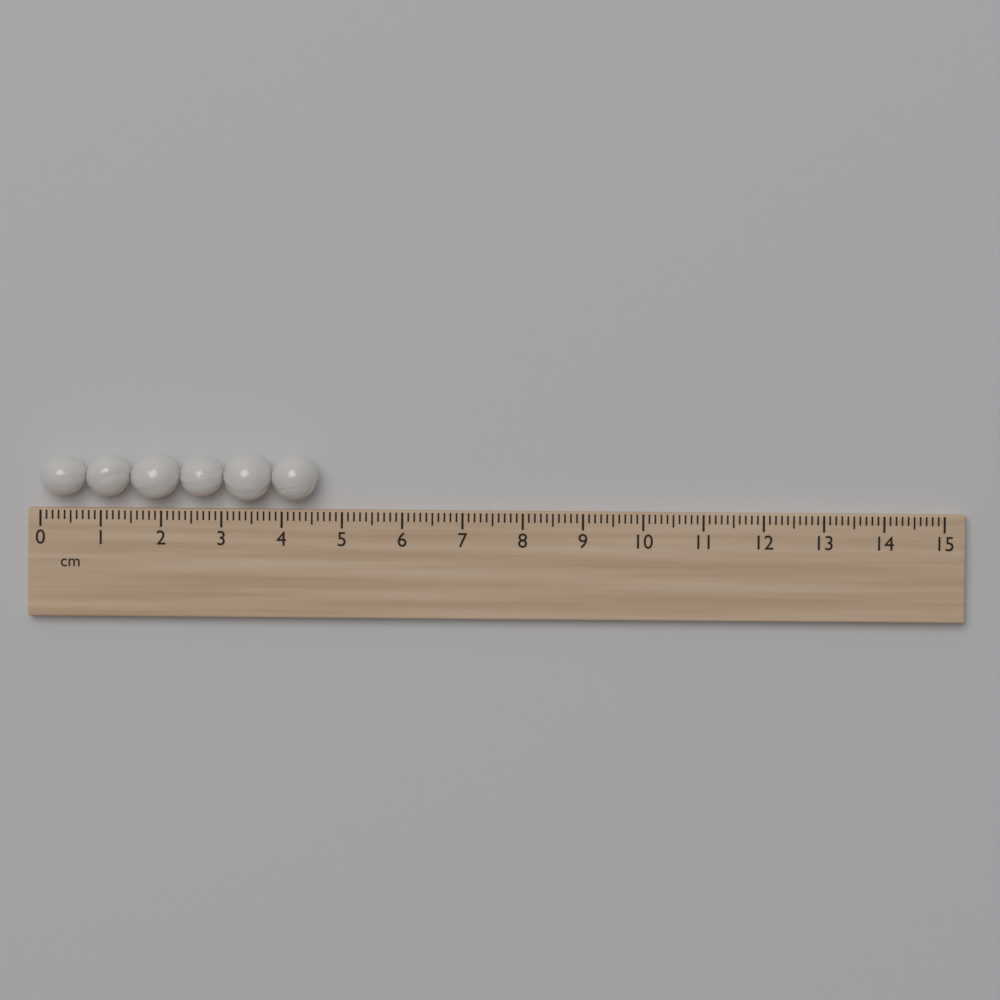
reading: 4.6 cm
